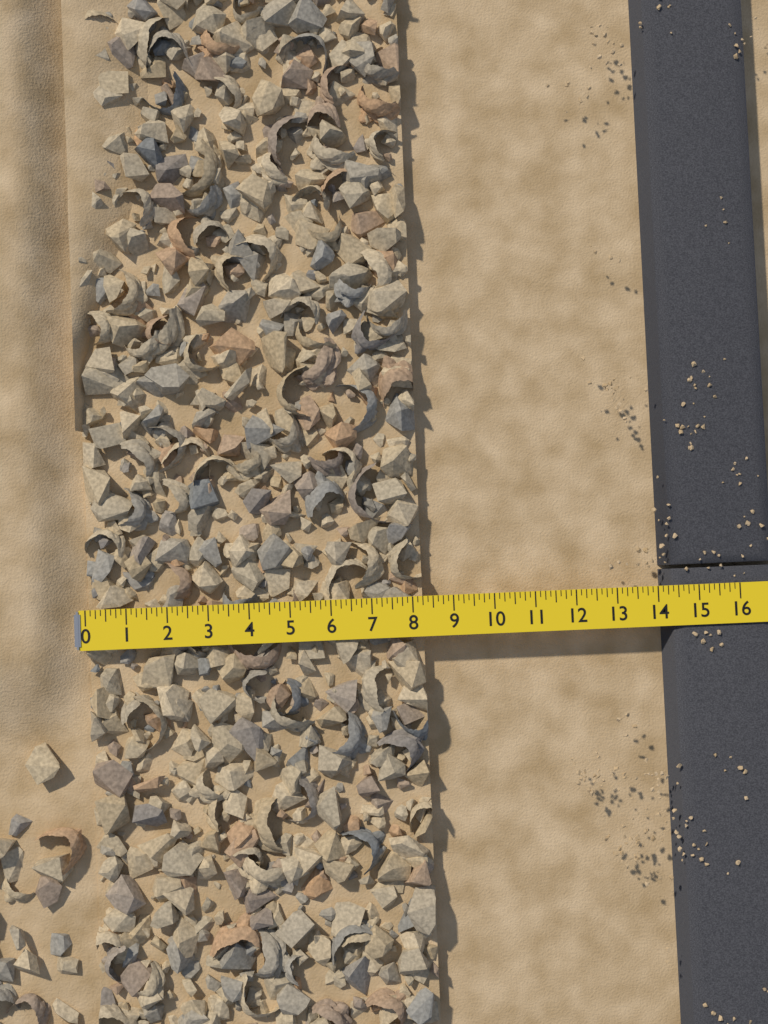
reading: 8.250 (no unit)
